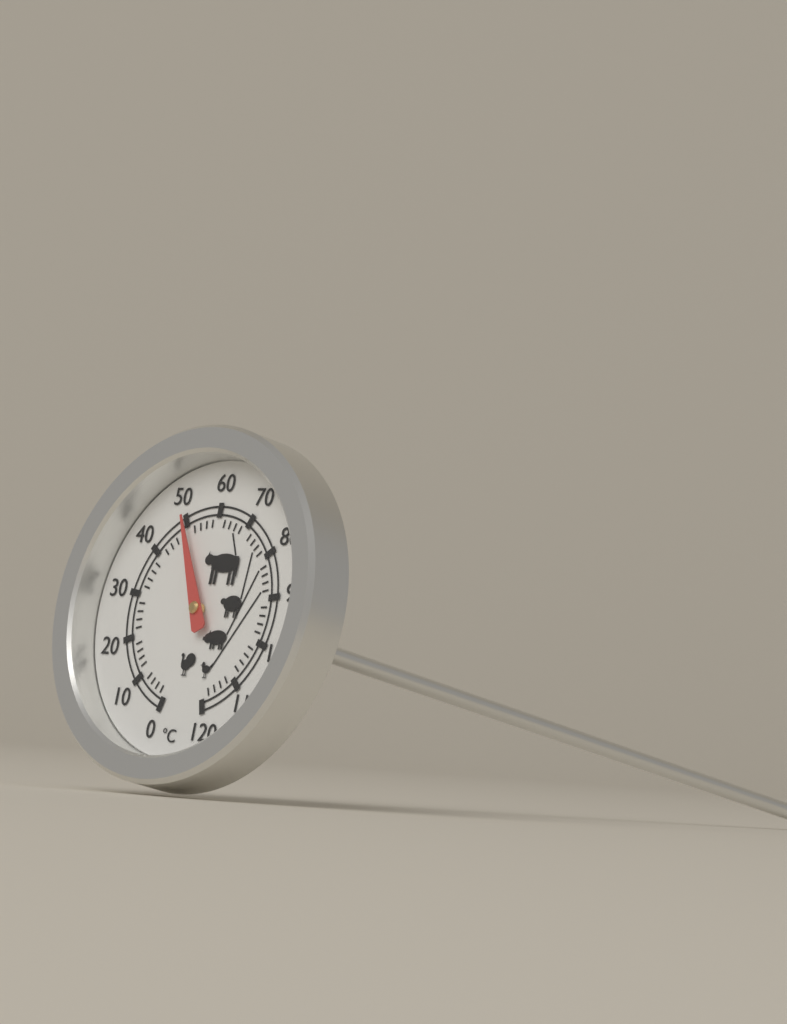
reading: 50 °C
